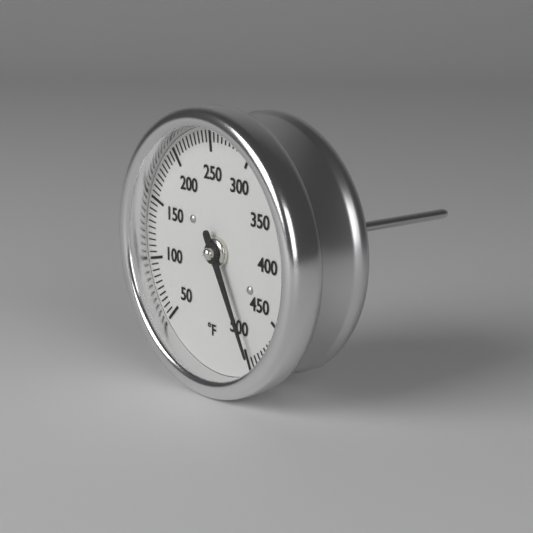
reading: 495 °F
